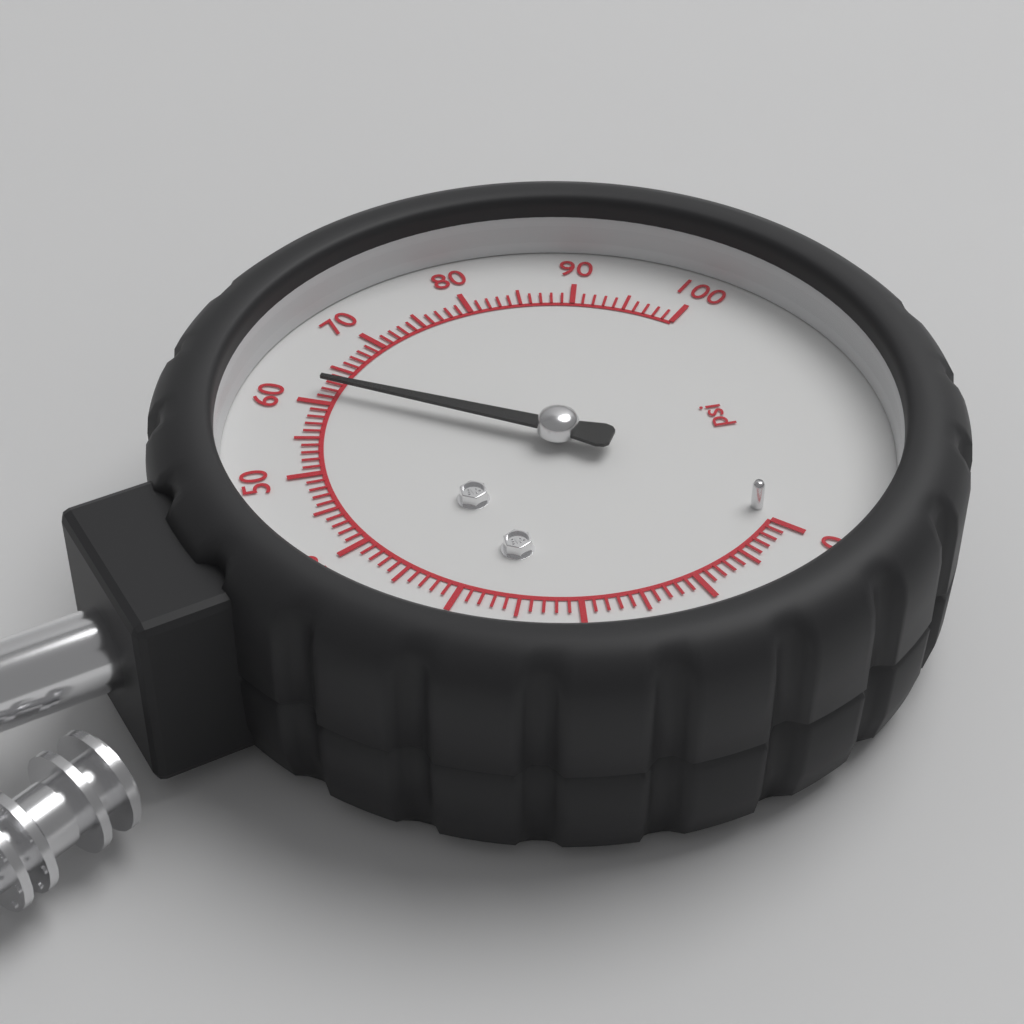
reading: 62 psi
